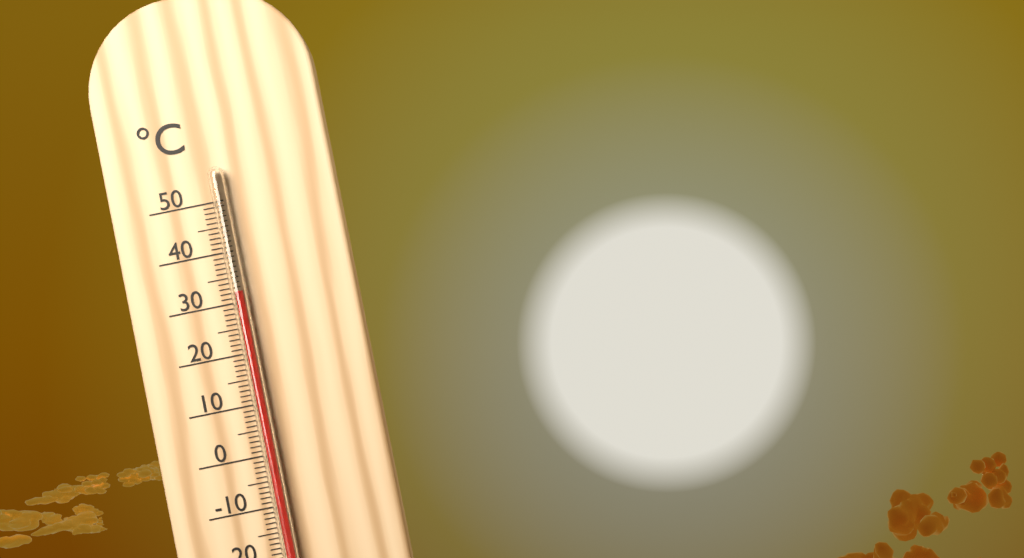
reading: 32 °C
